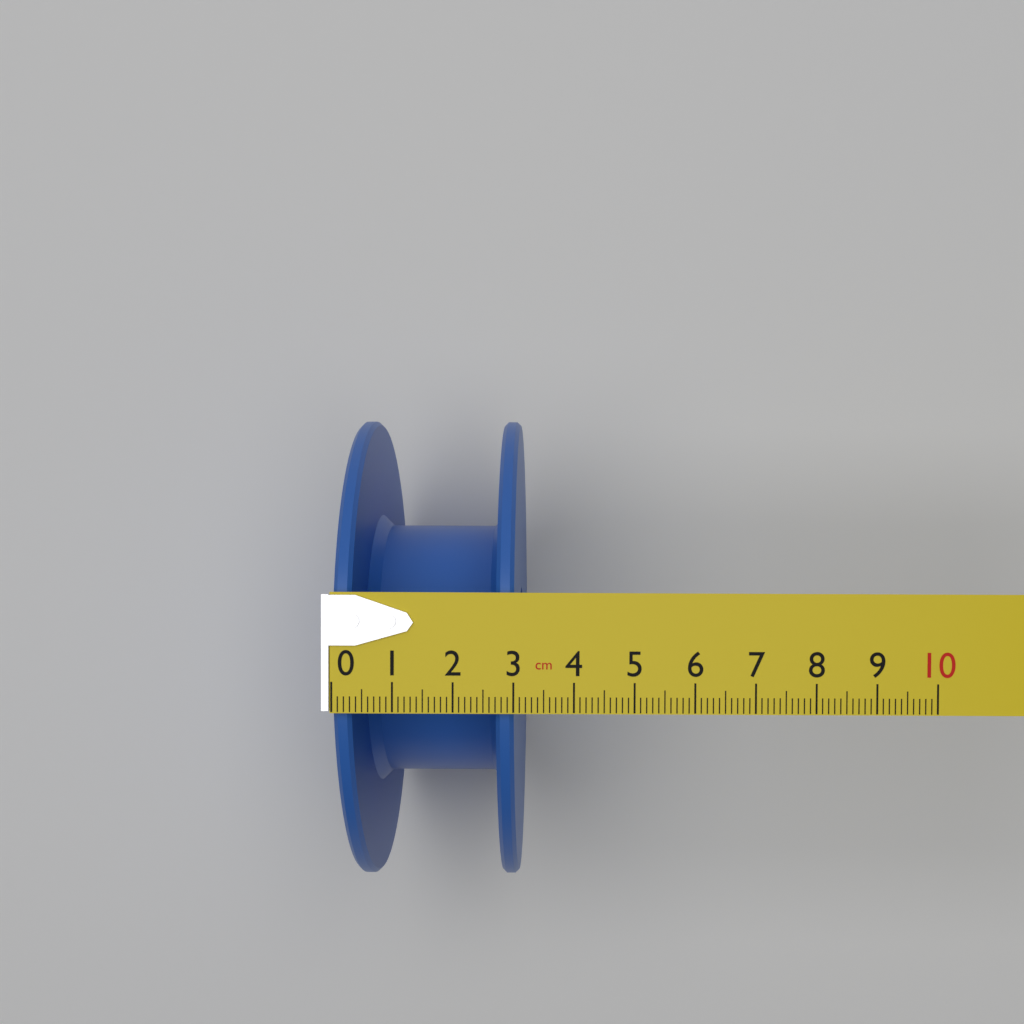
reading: 3.0 cm
